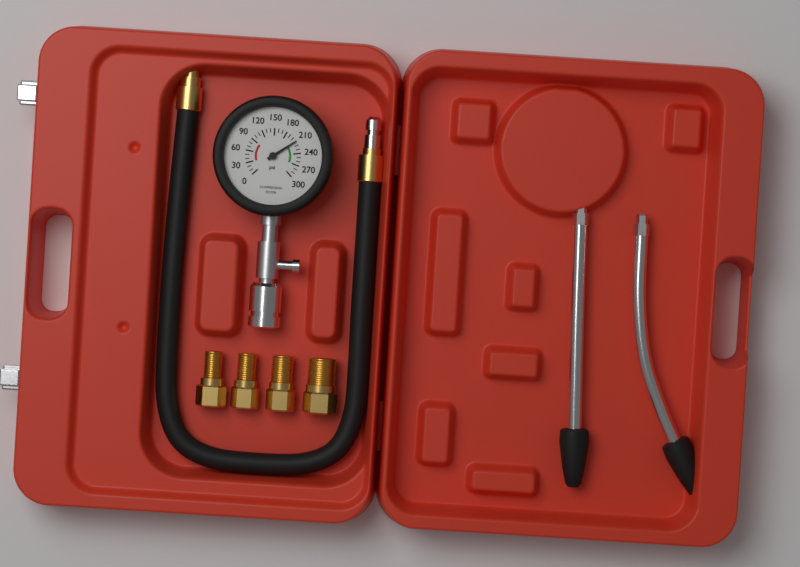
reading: 210 psi
